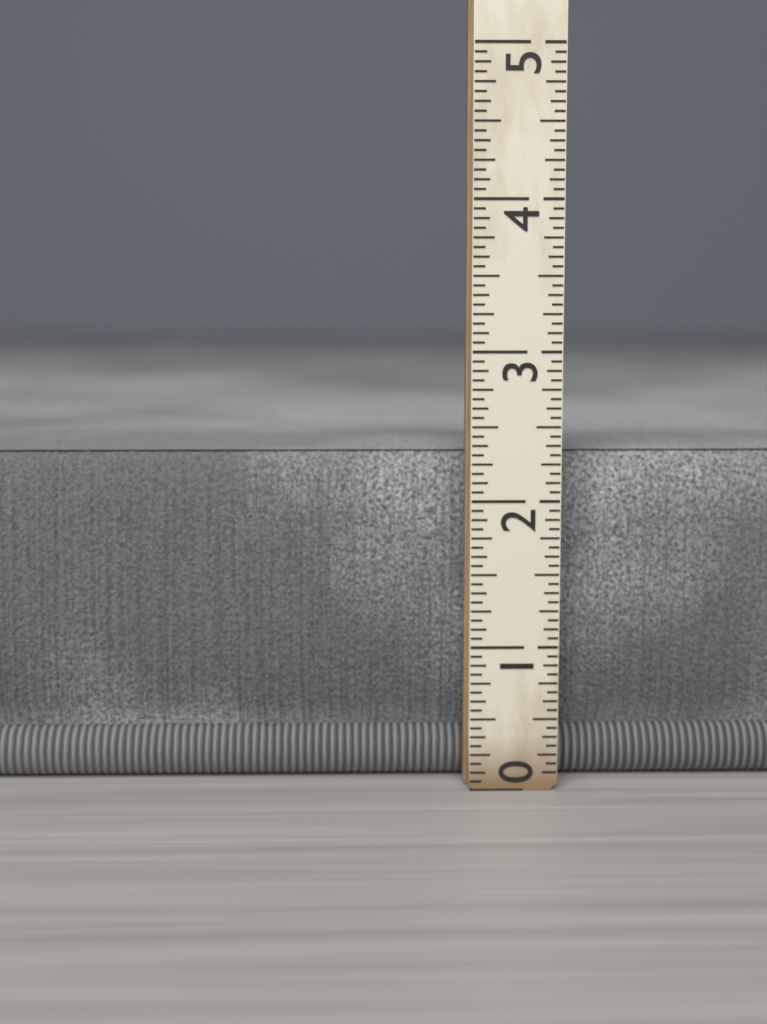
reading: 2.3125 (no unit)
